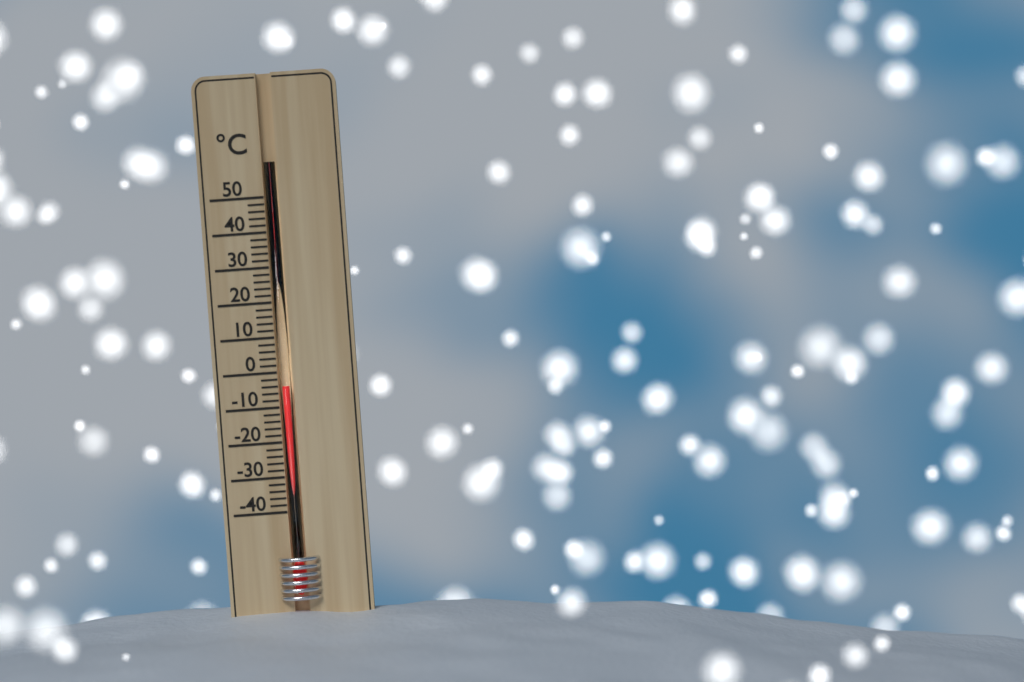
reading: -4 °C
